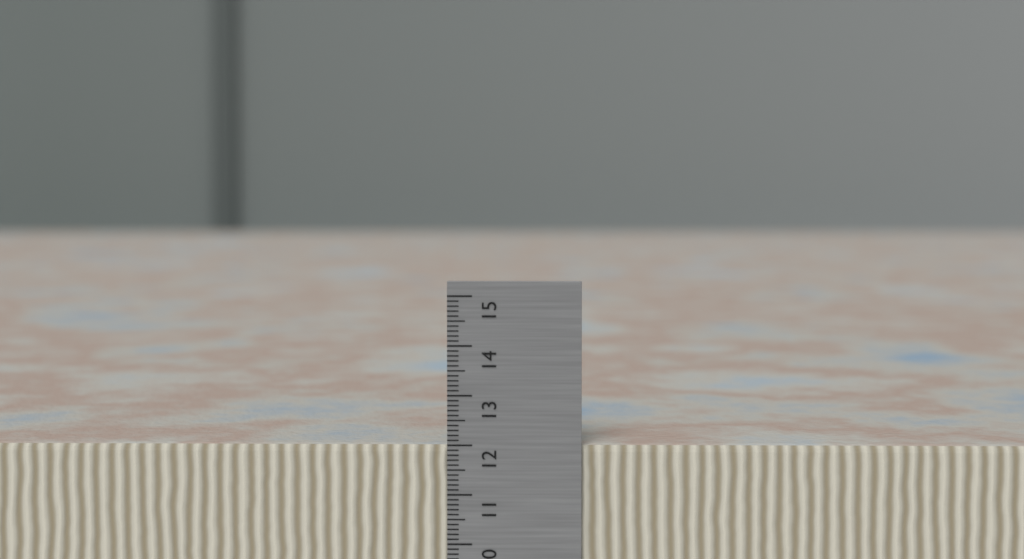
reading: 12.0 cm
